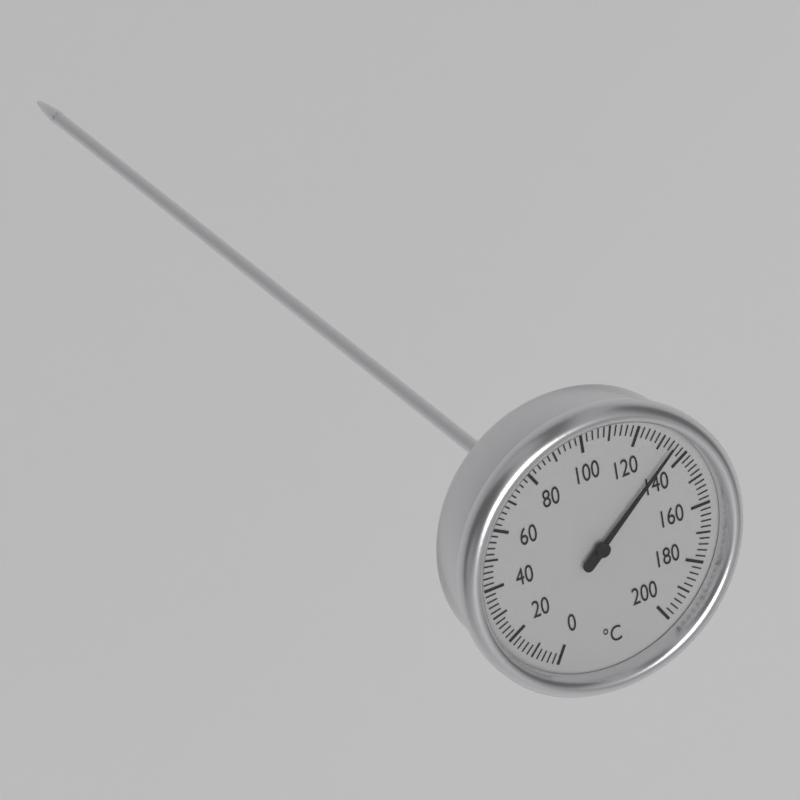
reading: 134 °C
